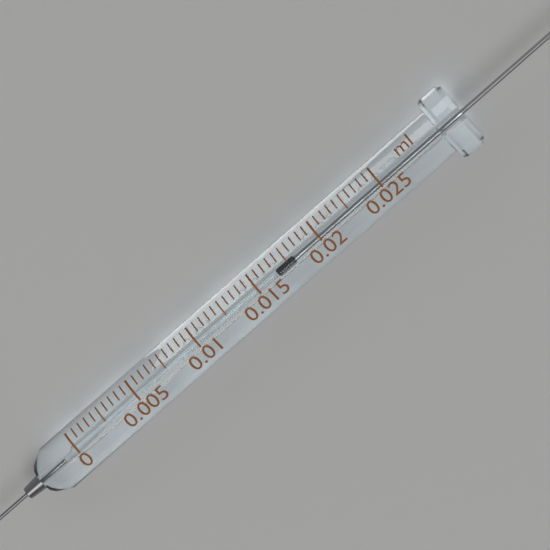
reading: 0.0165 ml
